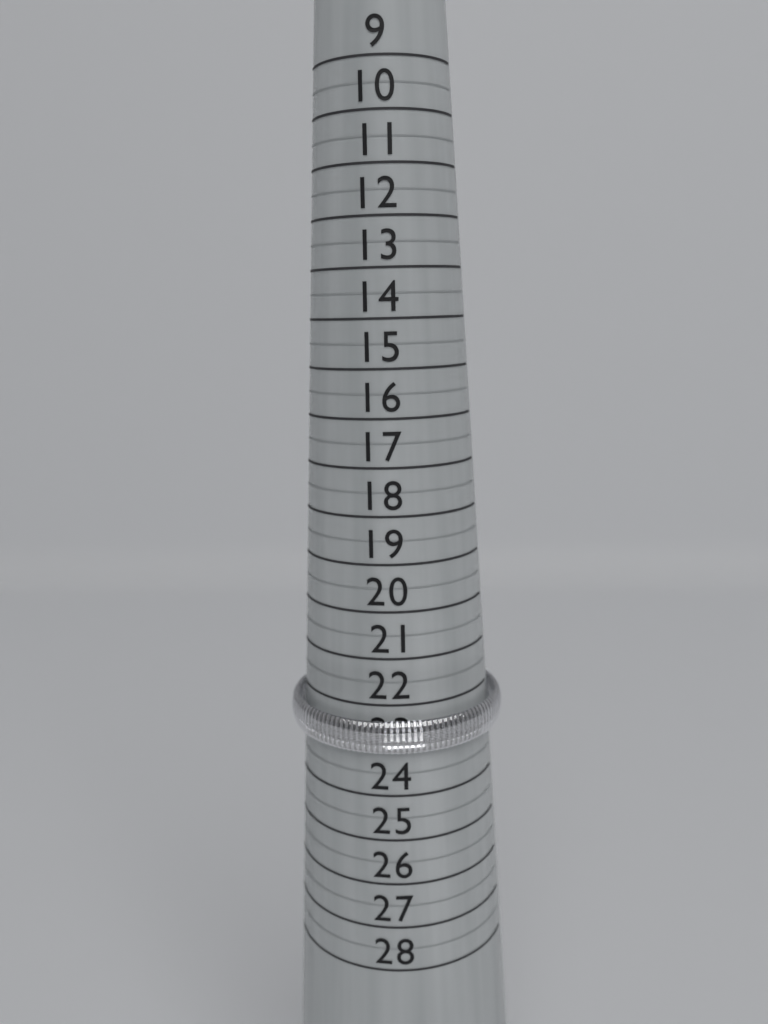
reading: 23.0 (no unit)
